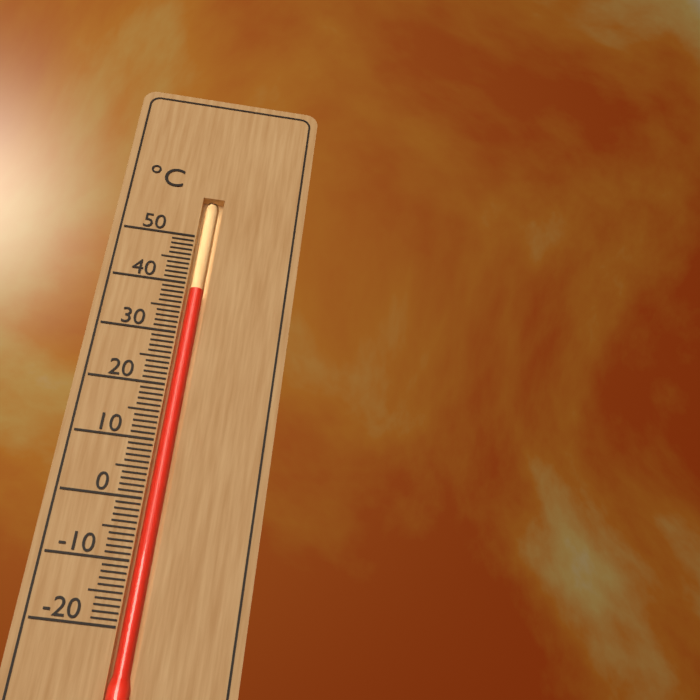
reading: 39 °C
